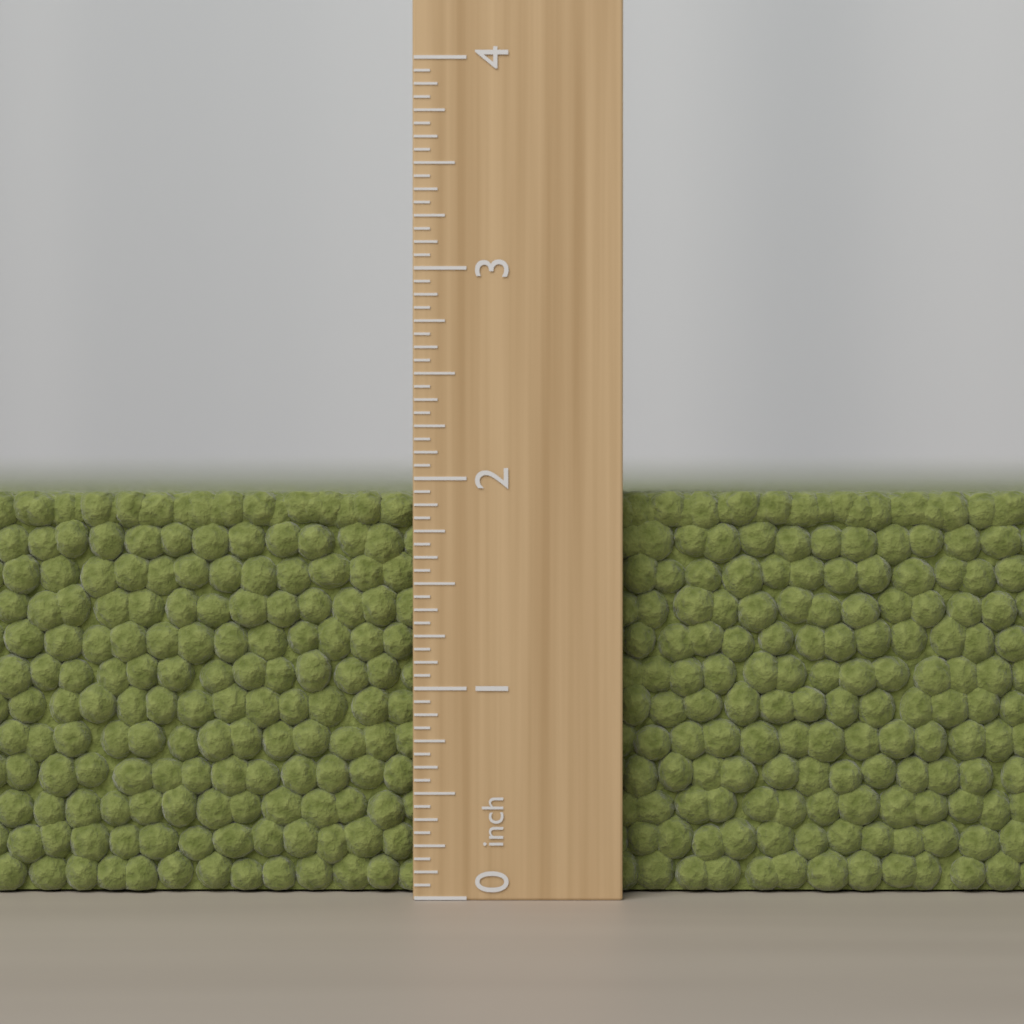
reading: 1.9375 inch
